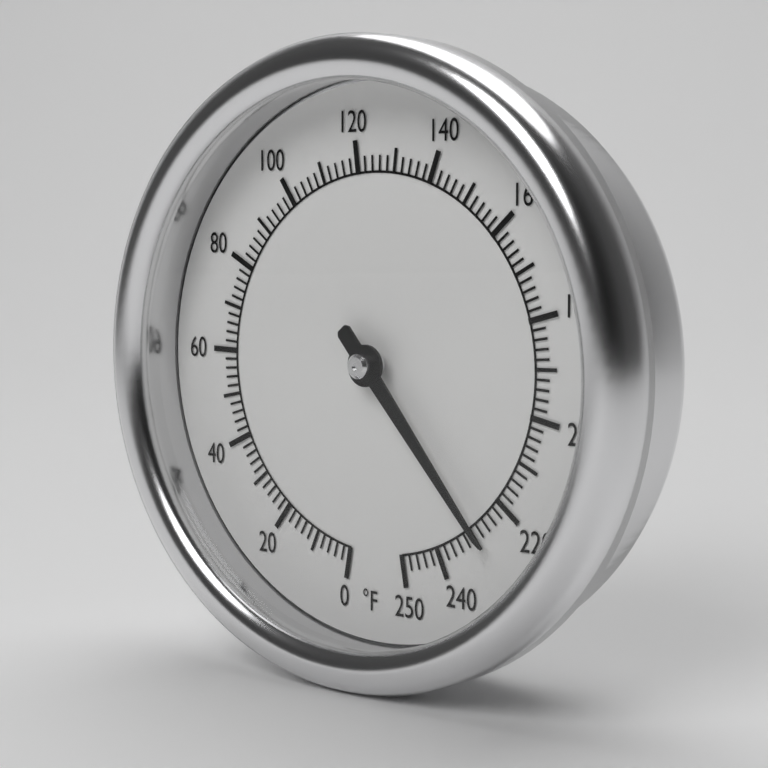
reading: 228 °F
